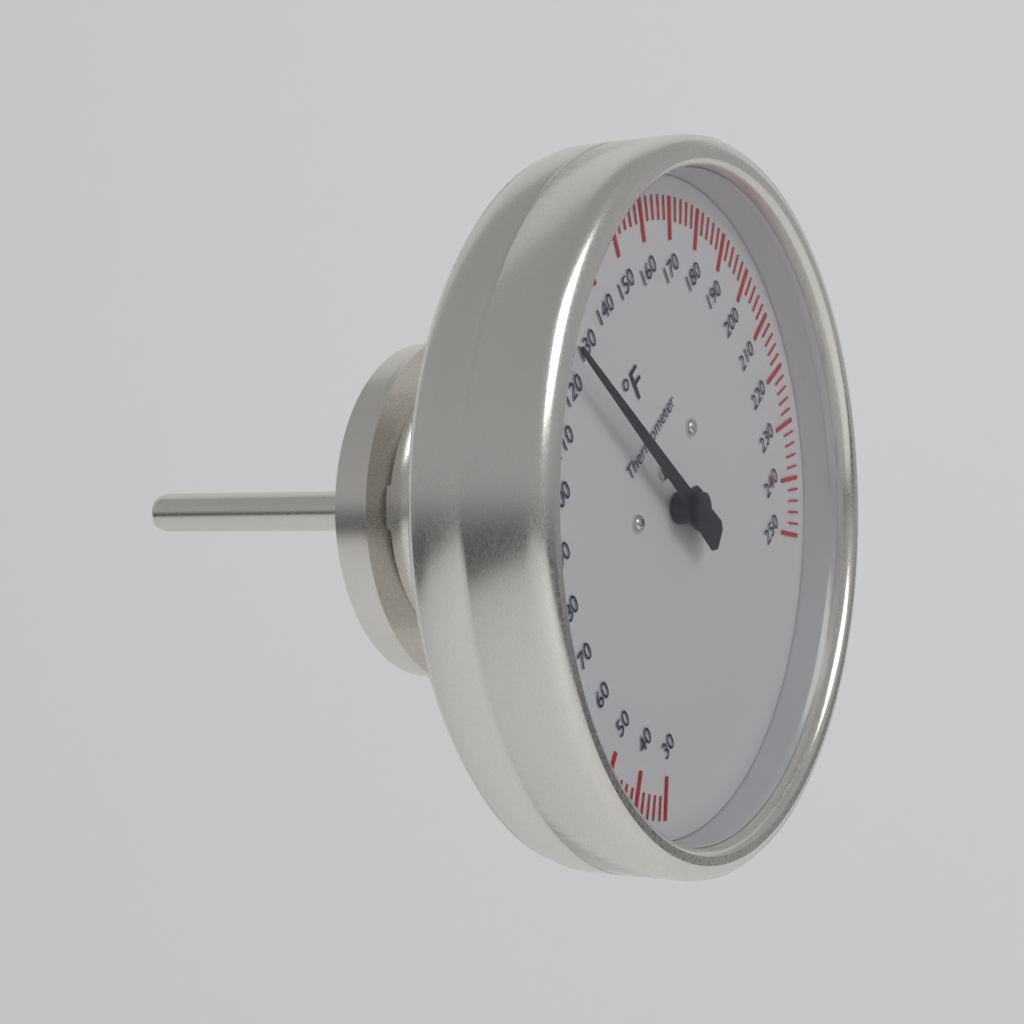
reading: 124 °F
